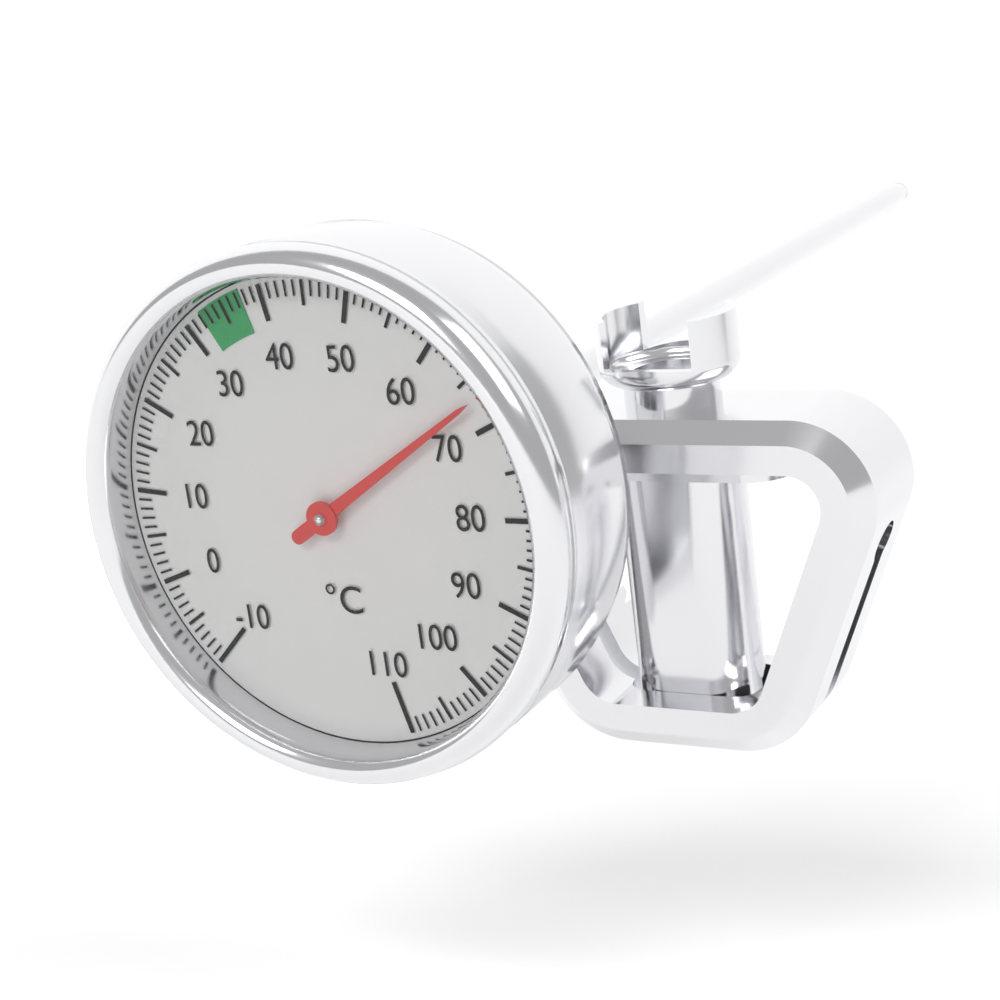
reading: 67 °C
